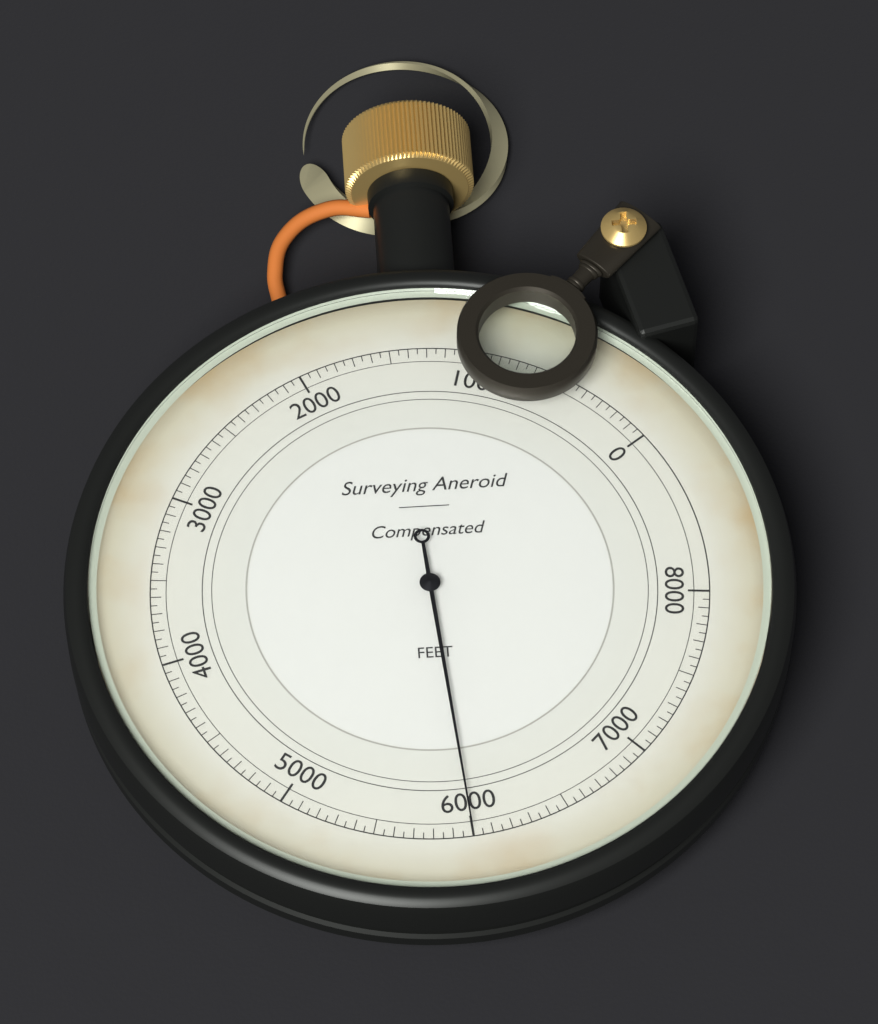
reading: 6000 ft
